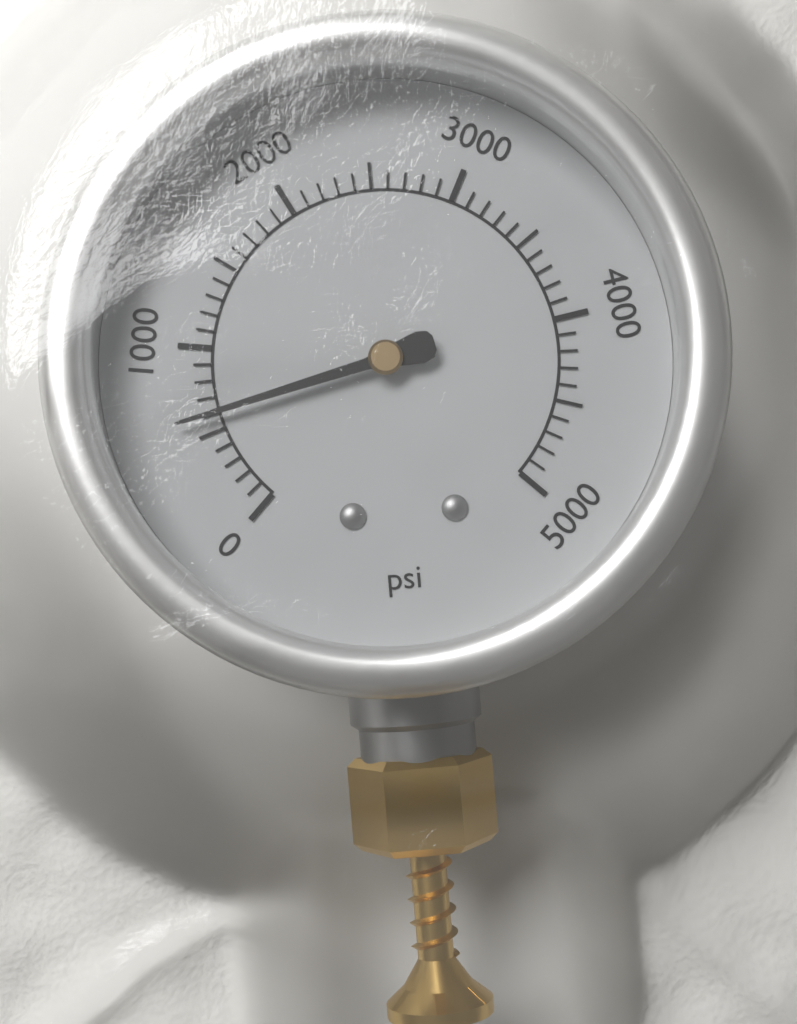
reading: 600 psi
